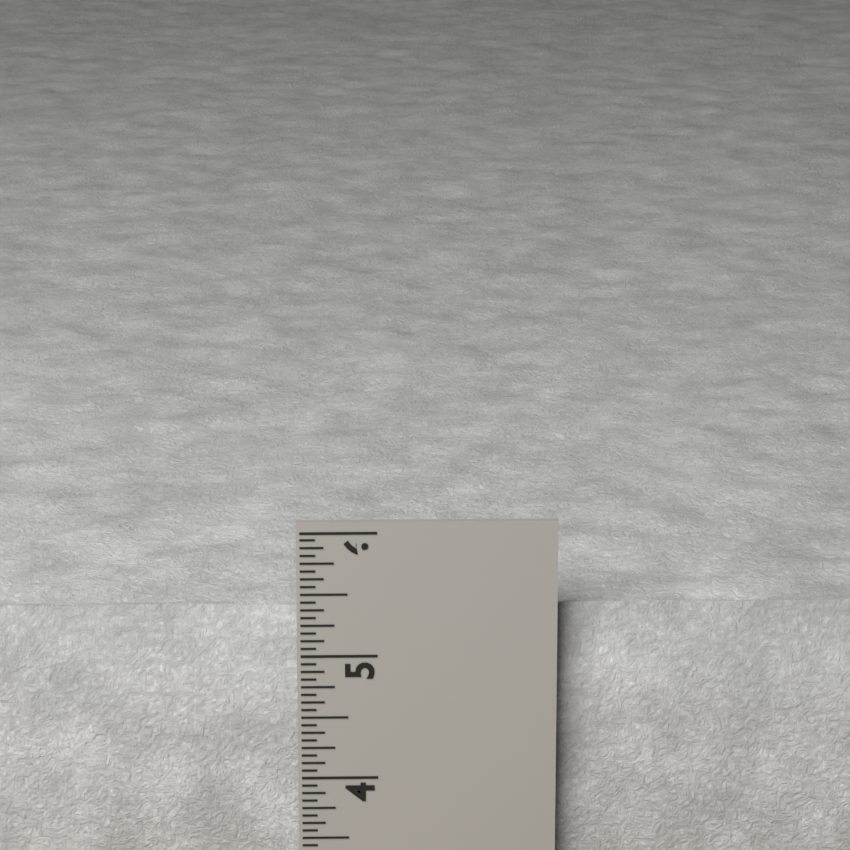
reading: 5.3750 in
